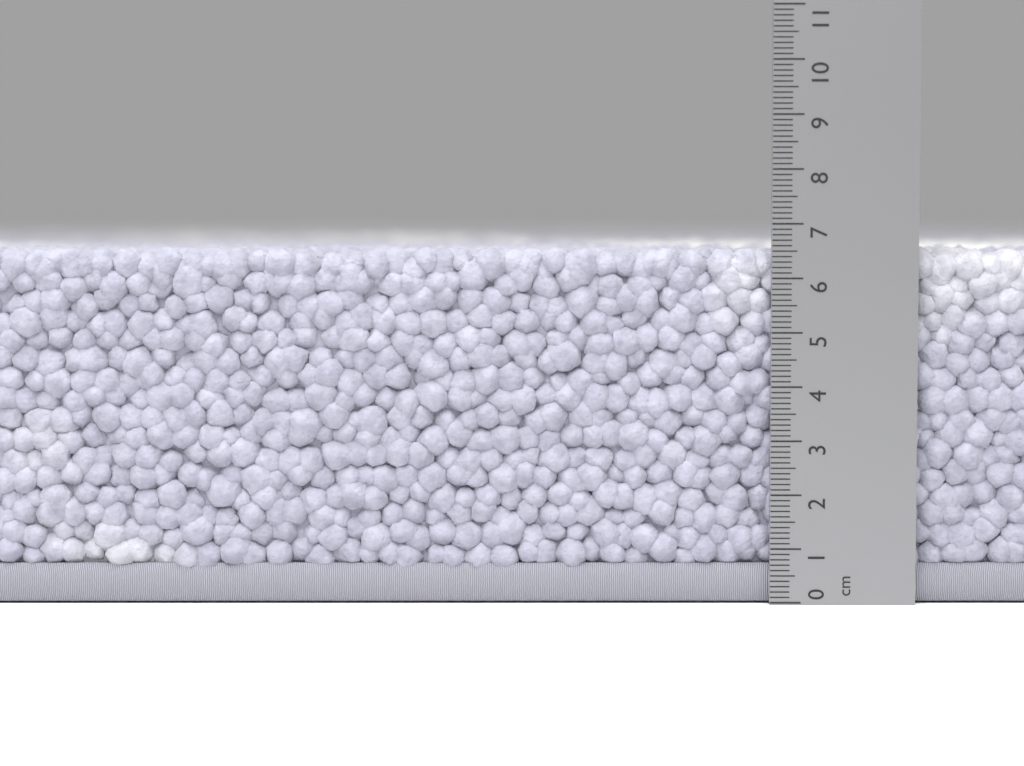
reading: 6.6 cm
